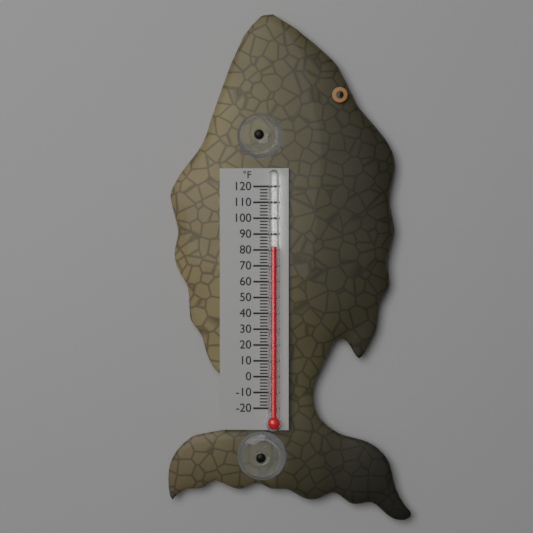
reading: 82 °F
